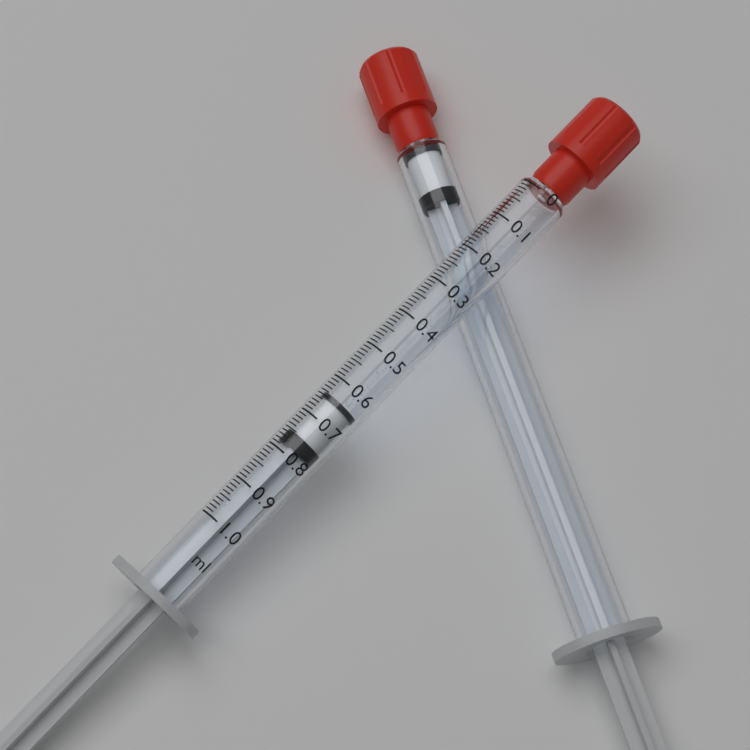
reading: 0.64 ml
